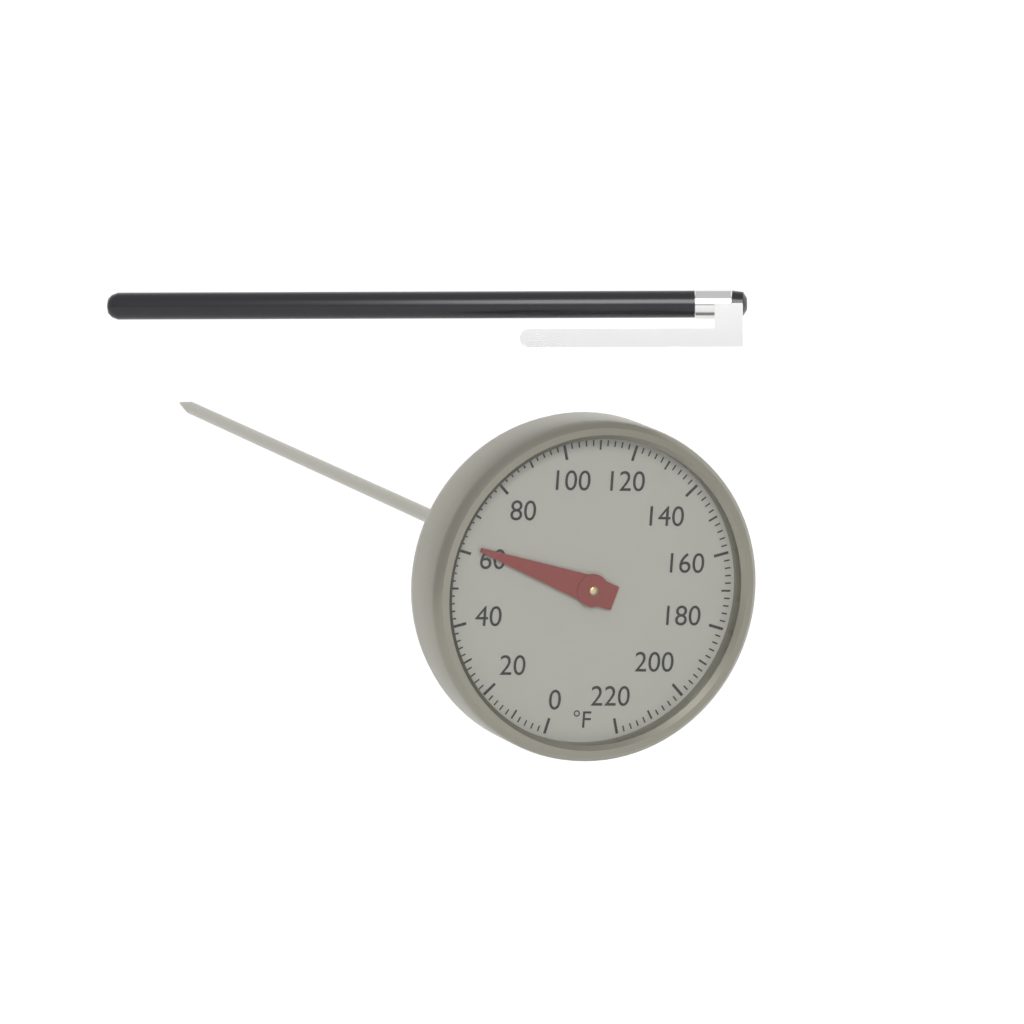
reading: 62 °F
